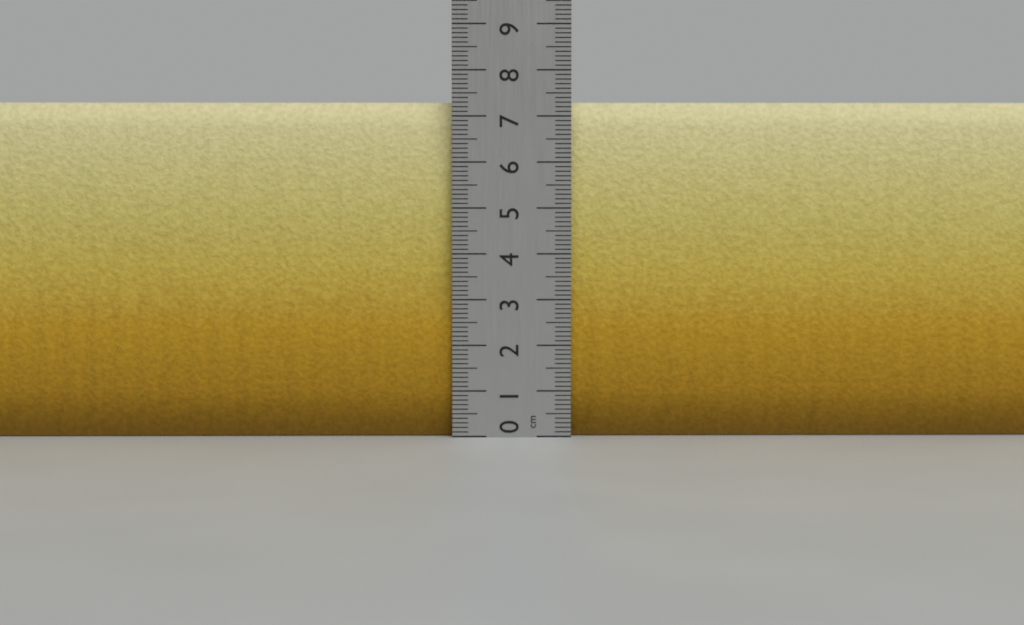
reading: 7.3 cm
